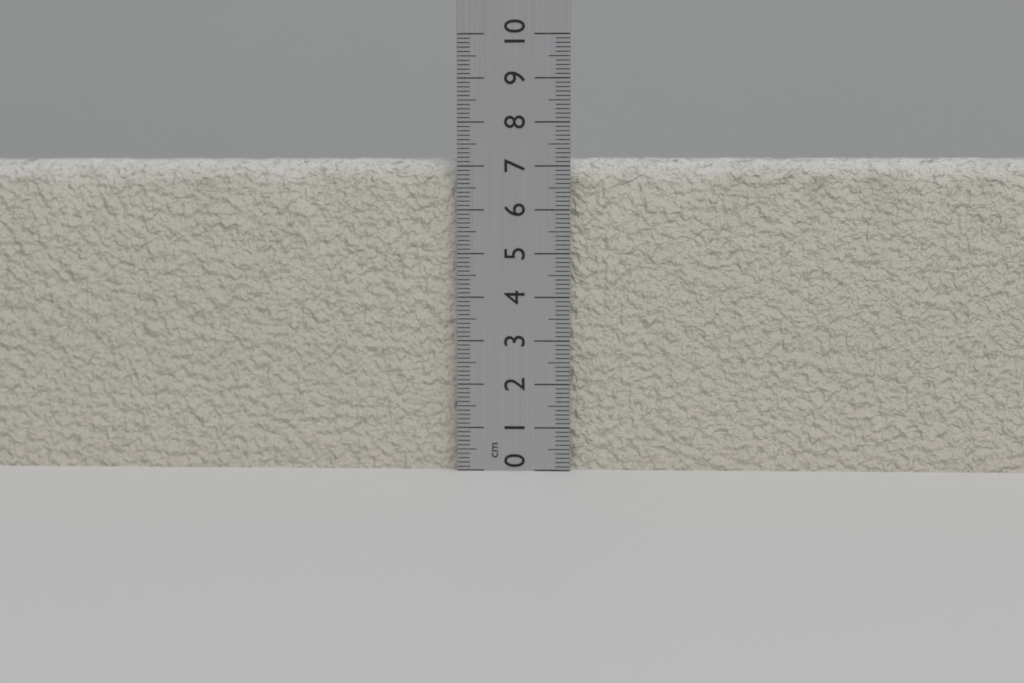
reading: 7.2 cm
